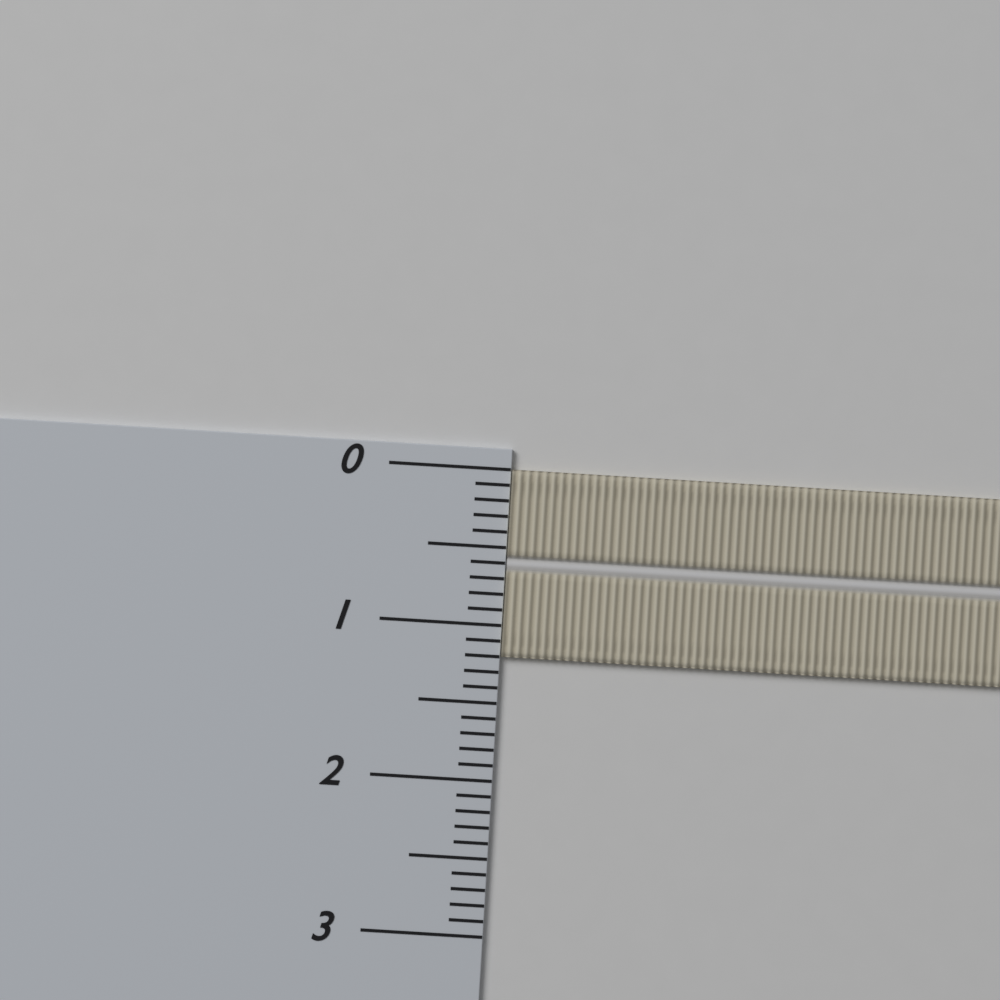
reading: 1.2 (no unit)
